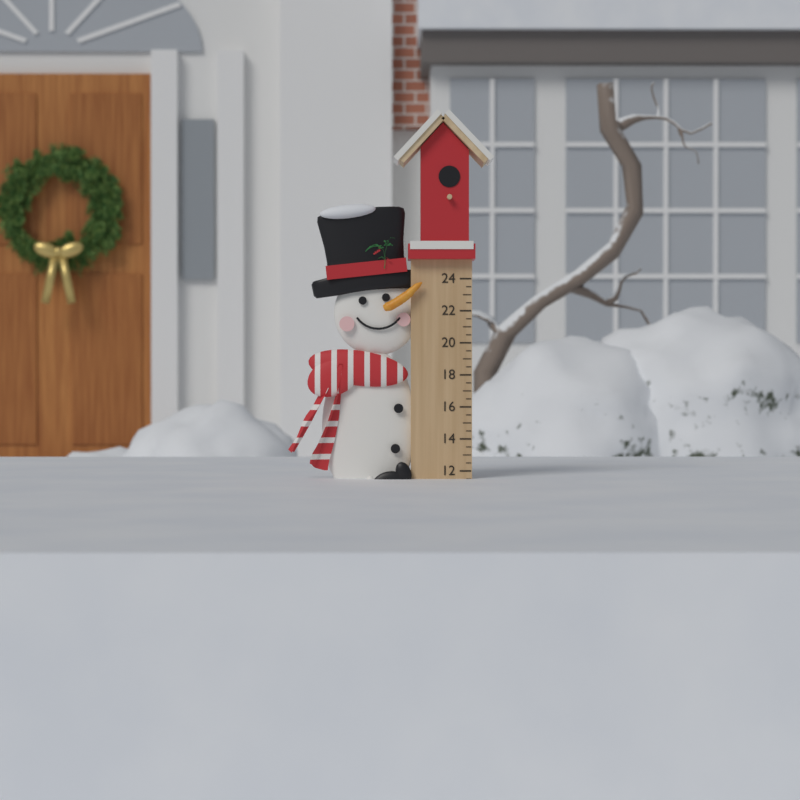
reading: 11.5 (no unit)
